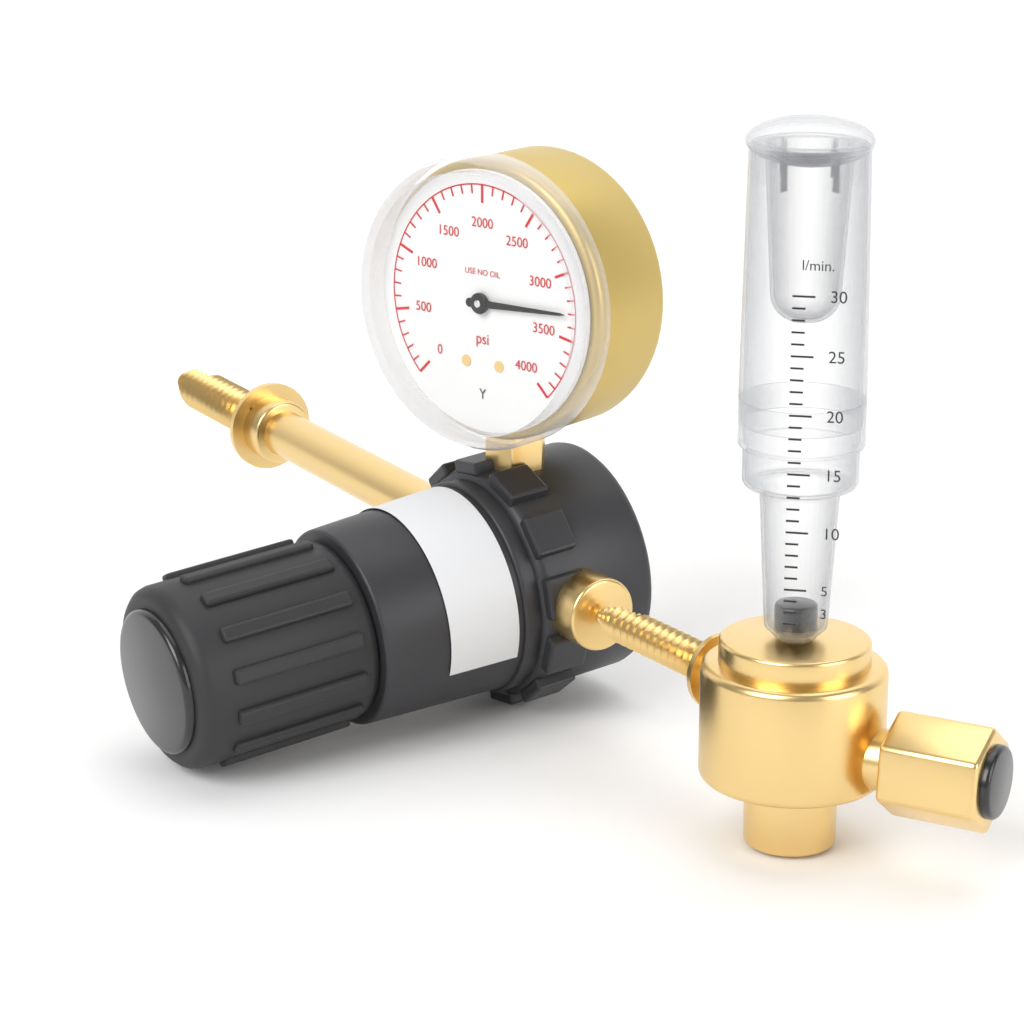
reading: 3300 psi
